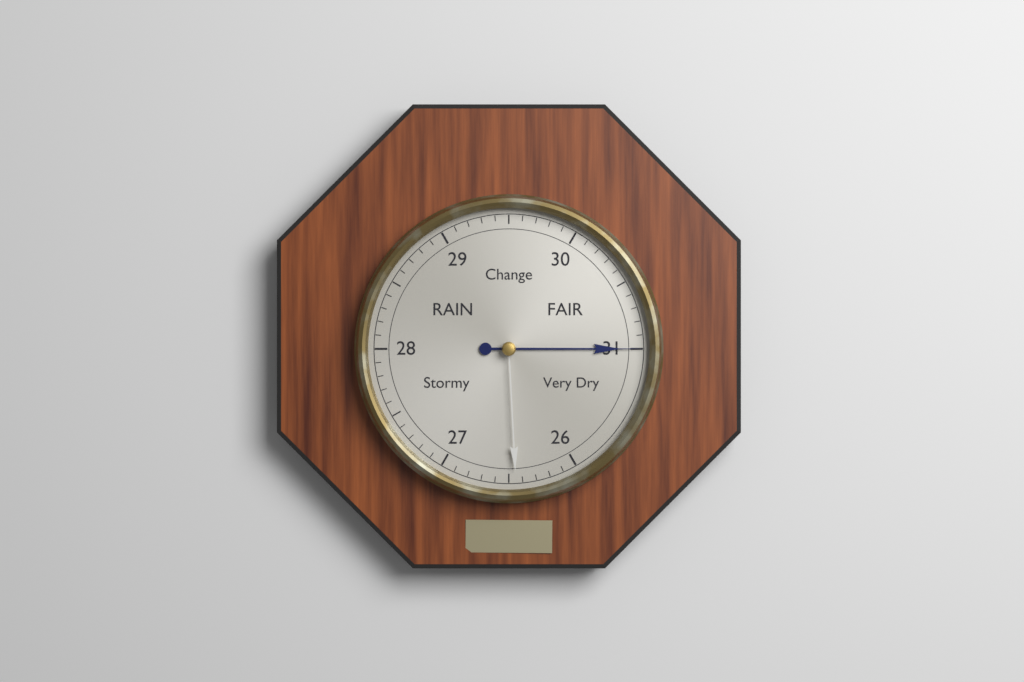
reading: 31.0 (no unit)
